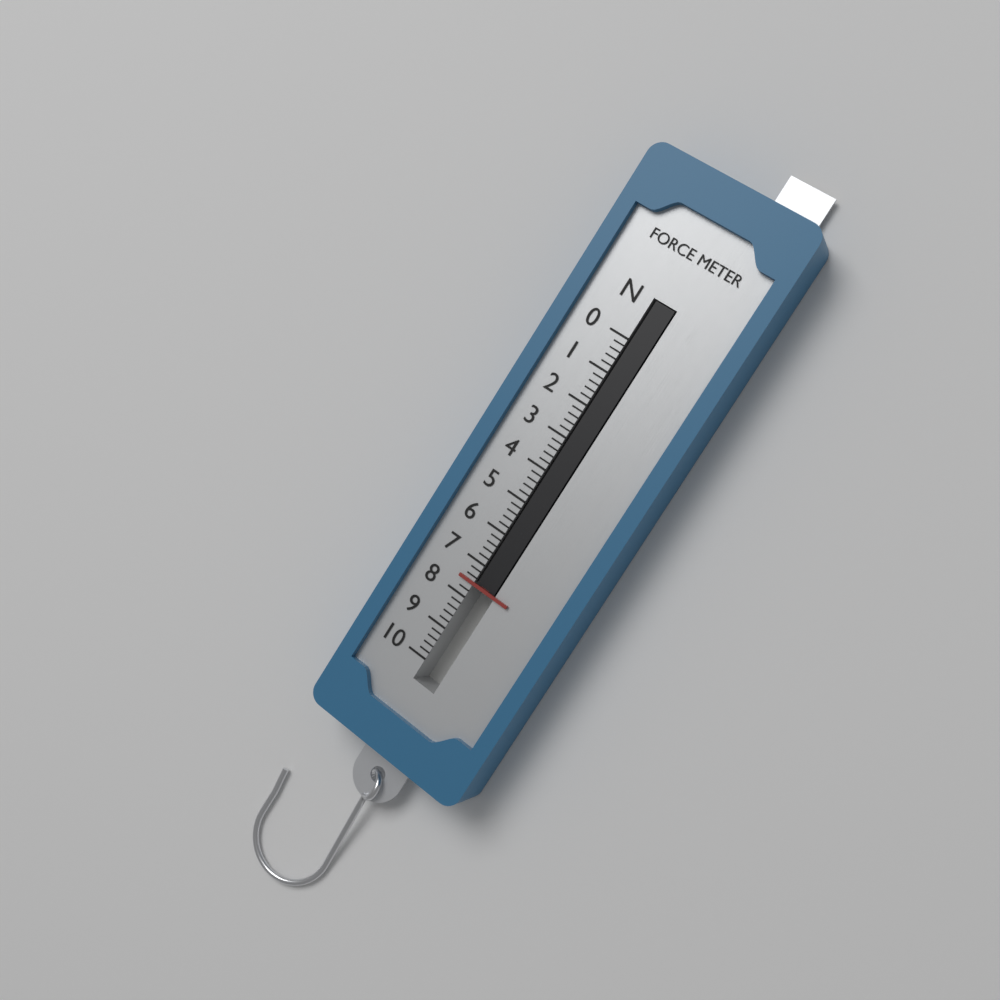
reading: 7.6 N
